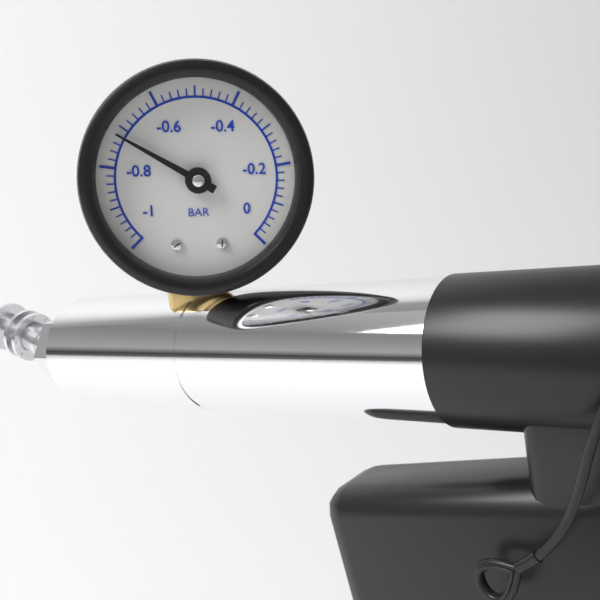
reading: -0.72 bar
